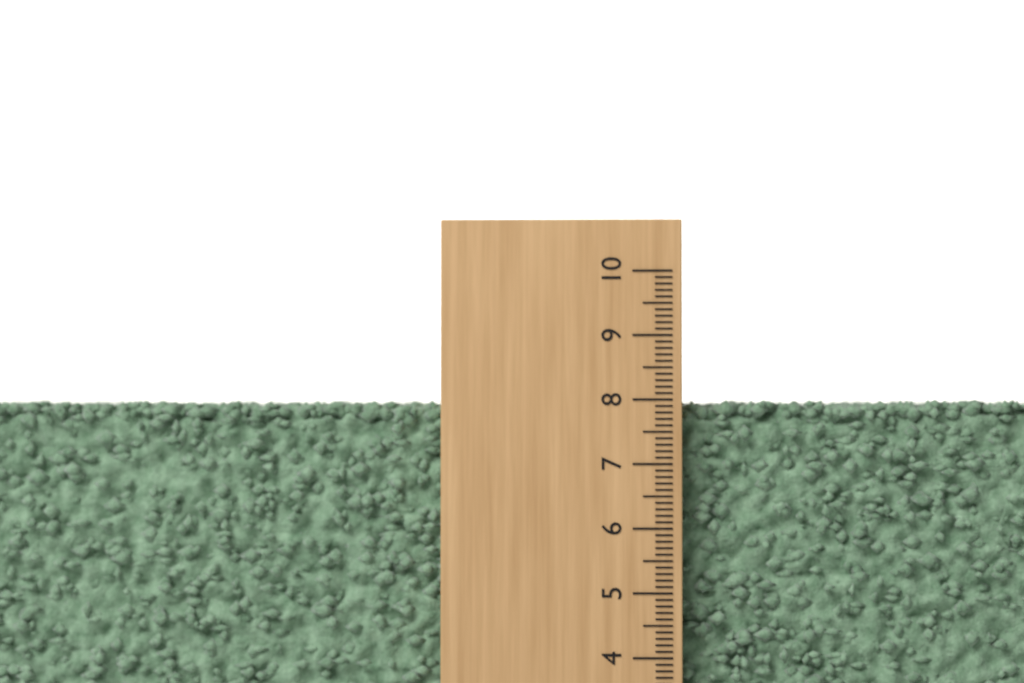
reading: 8.0 (no unit)
